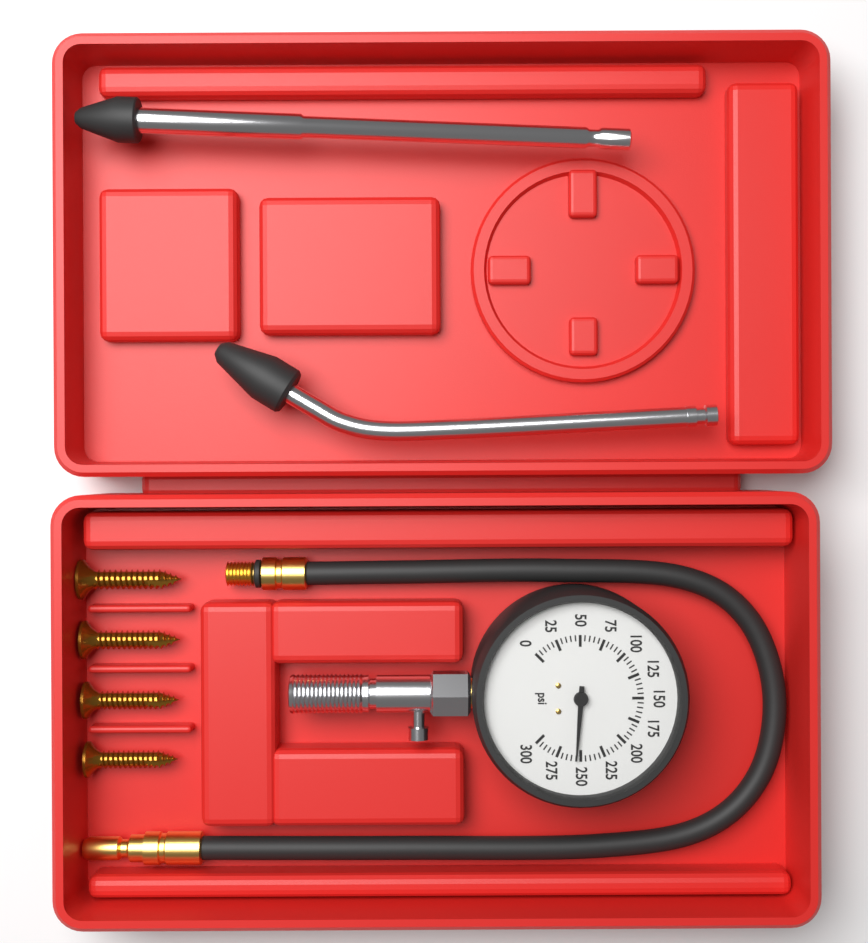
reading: 255 psi
